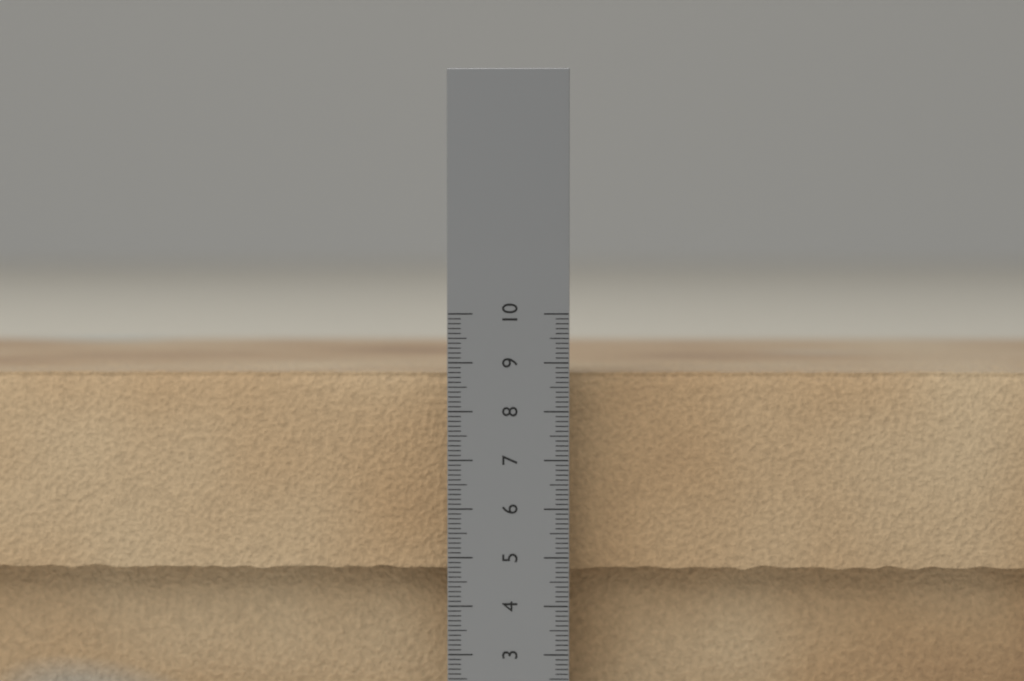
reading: 8.8 cm
